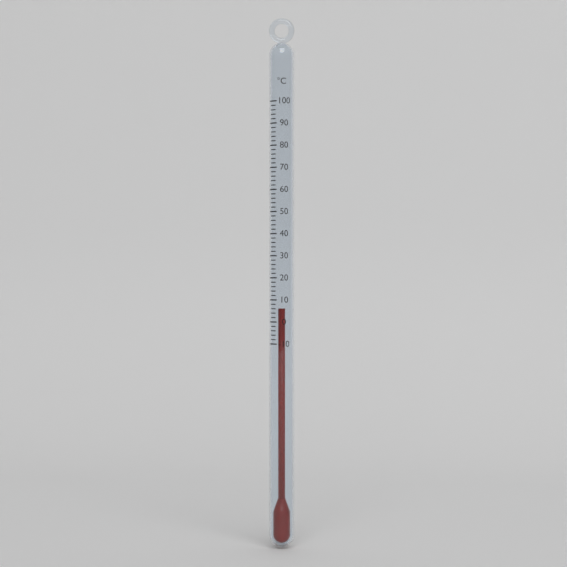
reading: 6 °C
